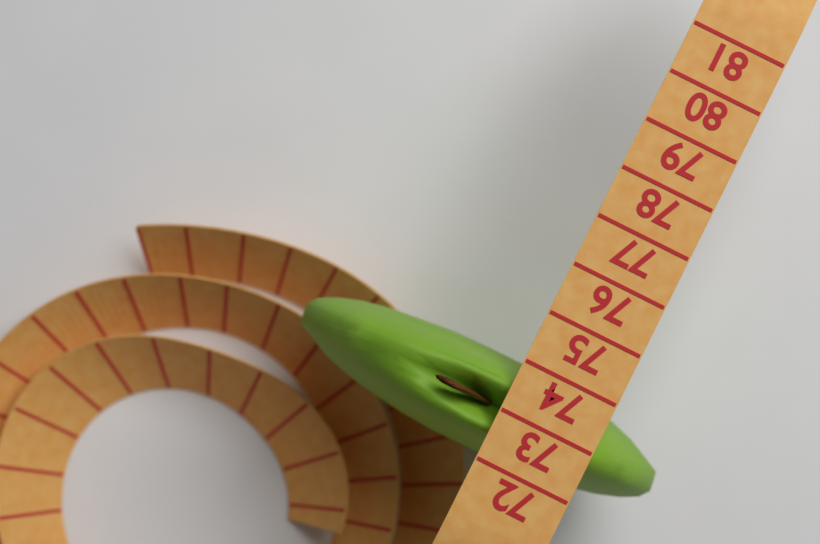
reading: 74 (no unit)
